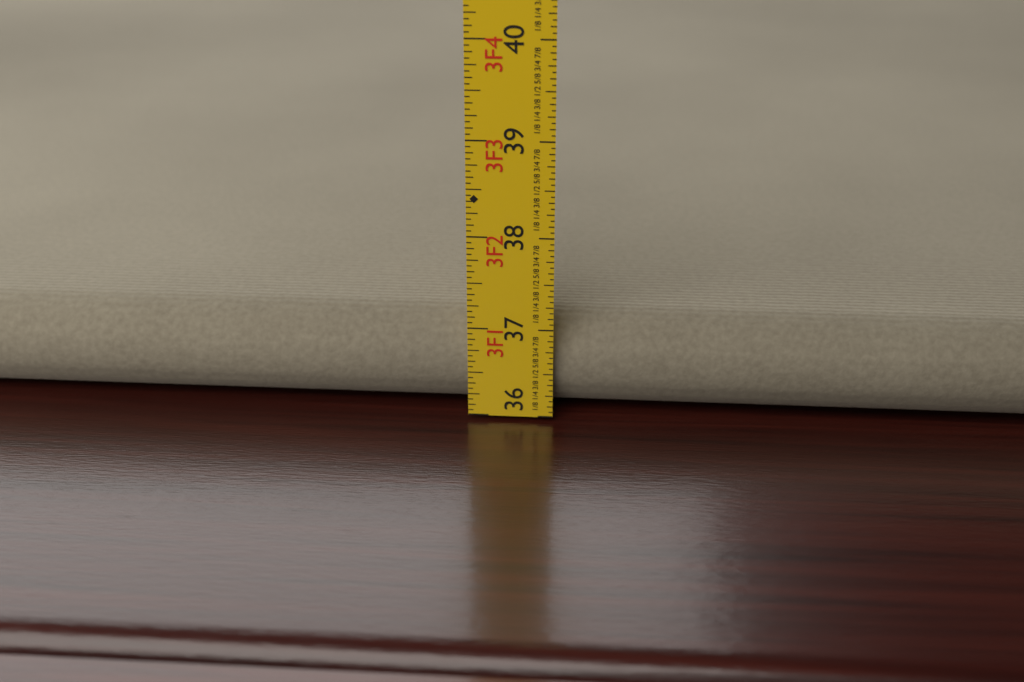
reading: 37.0625 in
